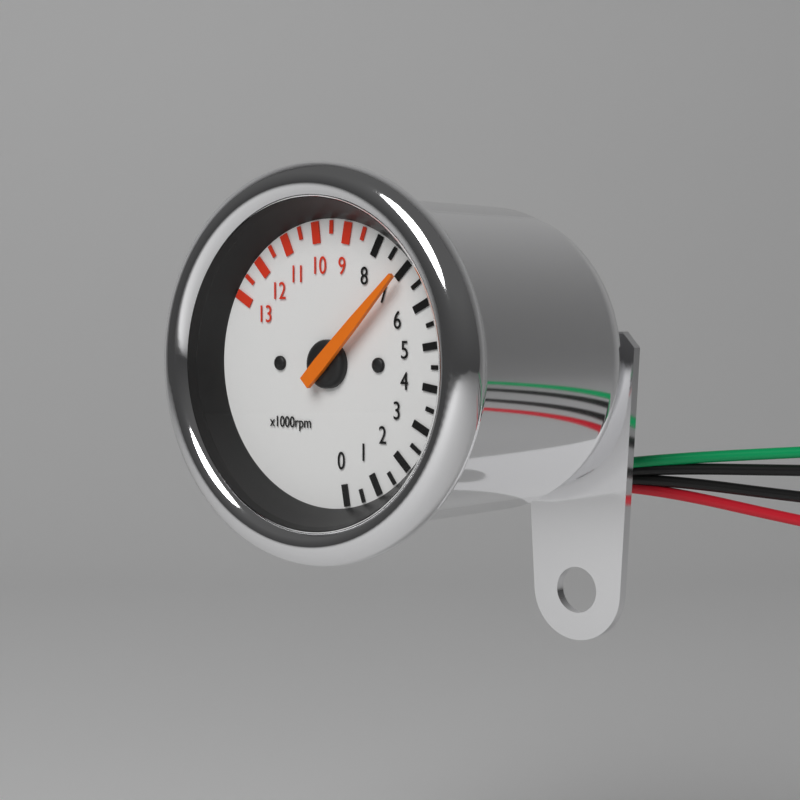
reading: 7000 rpm
